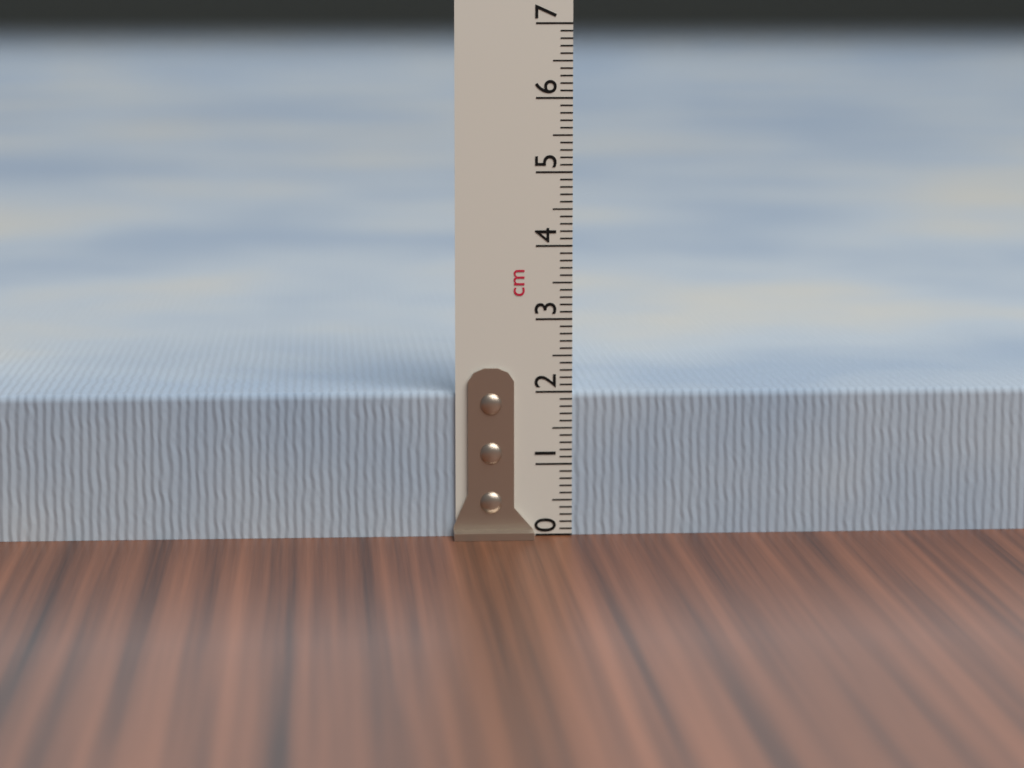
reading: 2.0 cm
